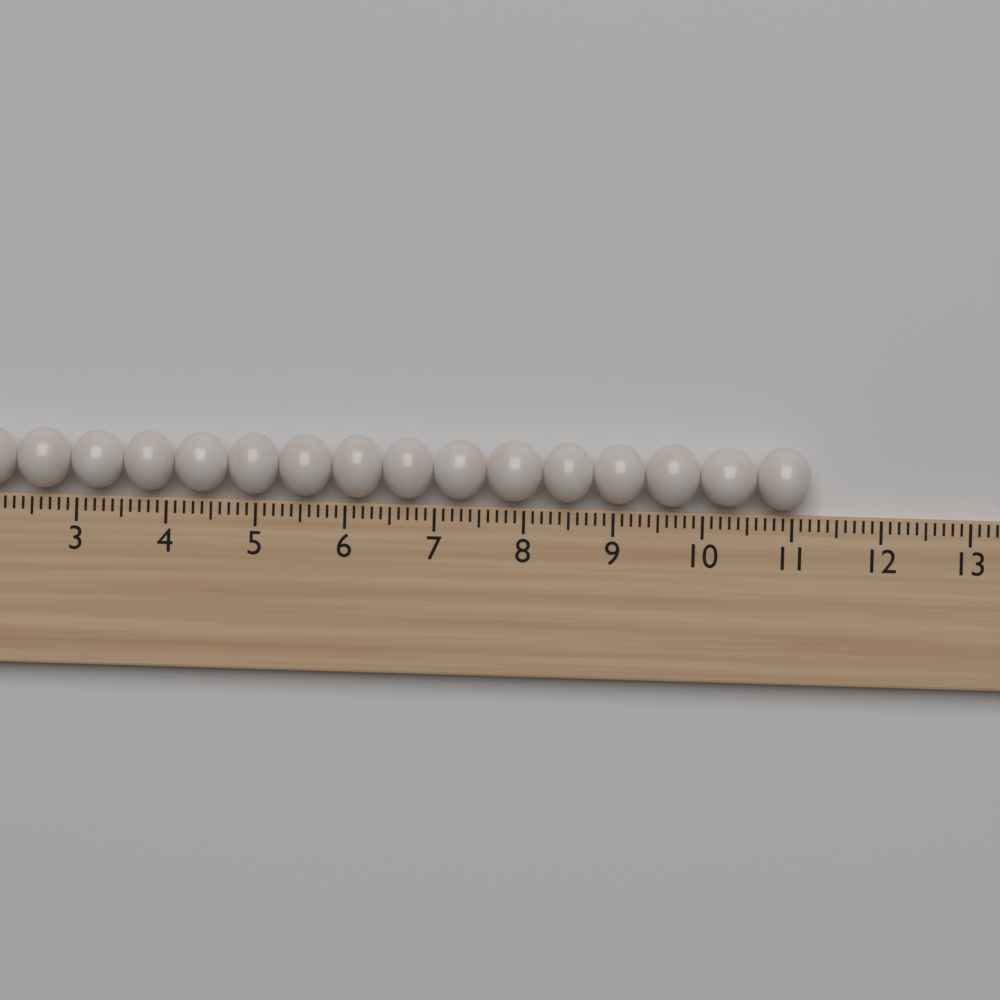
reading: 11.2 (no unit)
